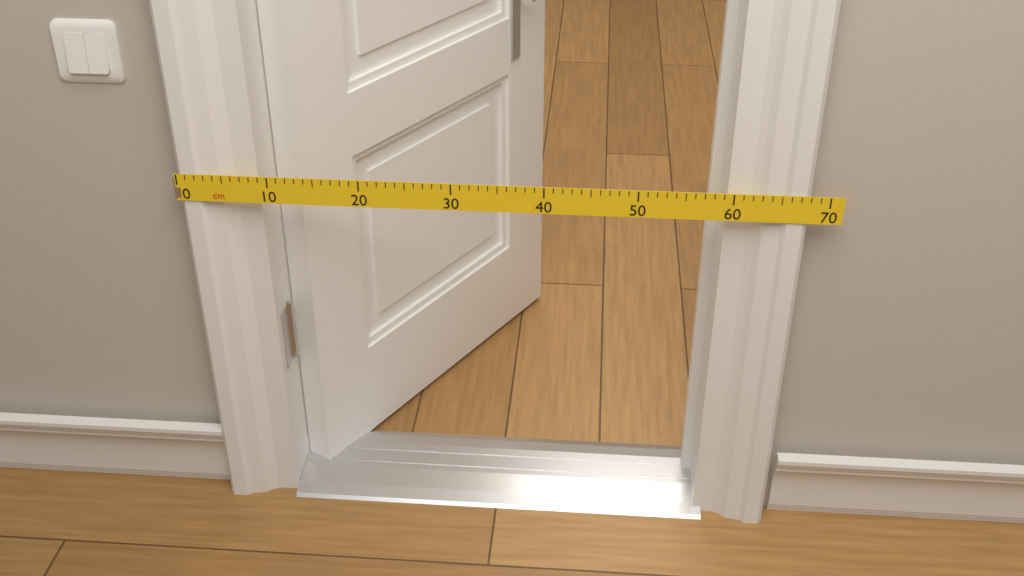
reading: 68 cm
